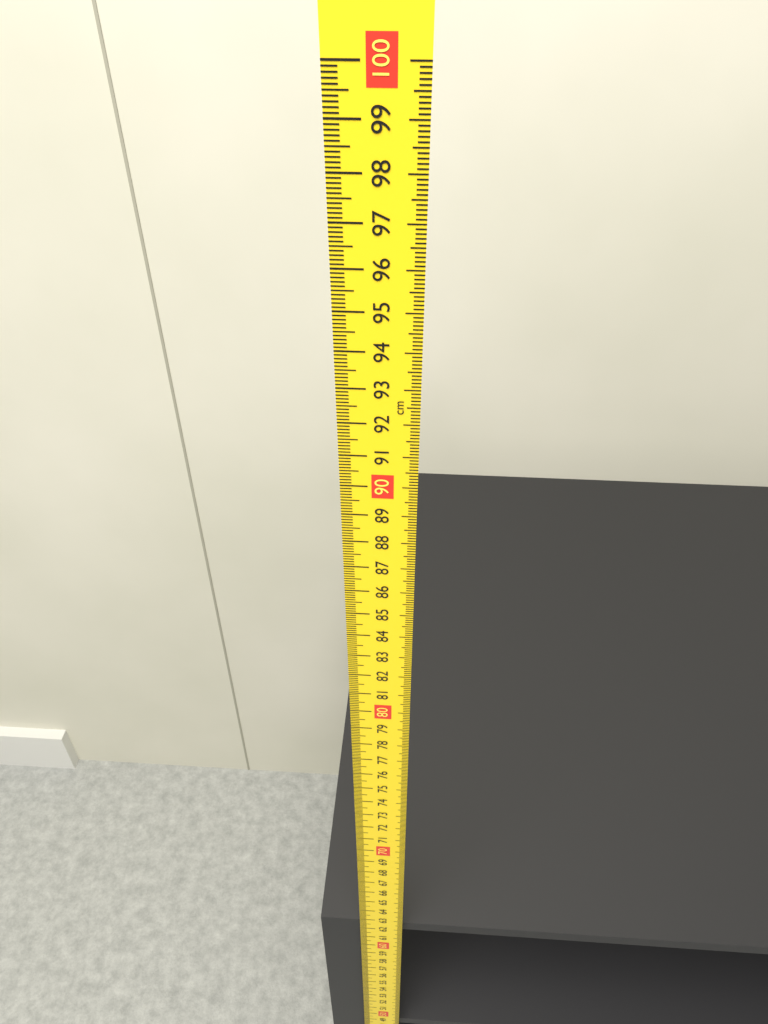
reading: 61.9 cm
